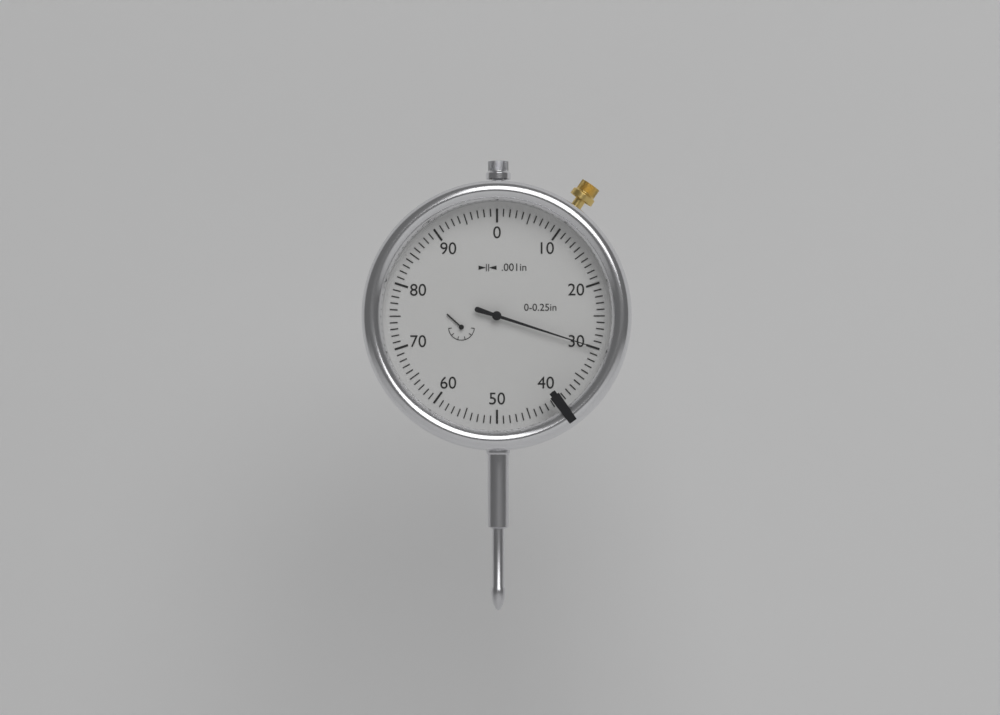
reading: 0.030 in
